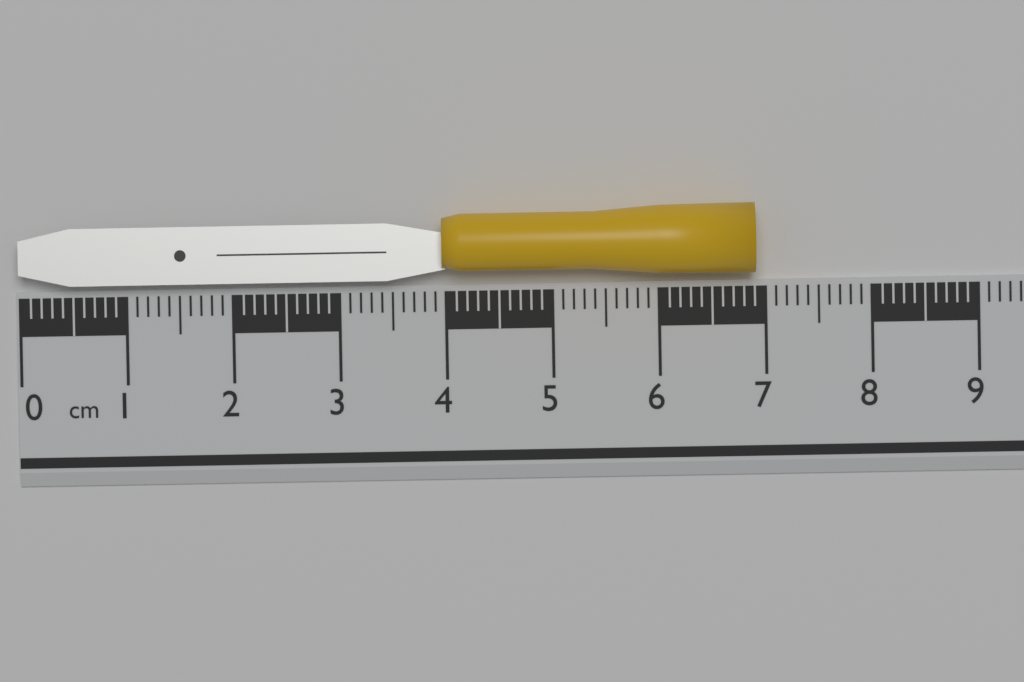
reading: 6.9 cm
